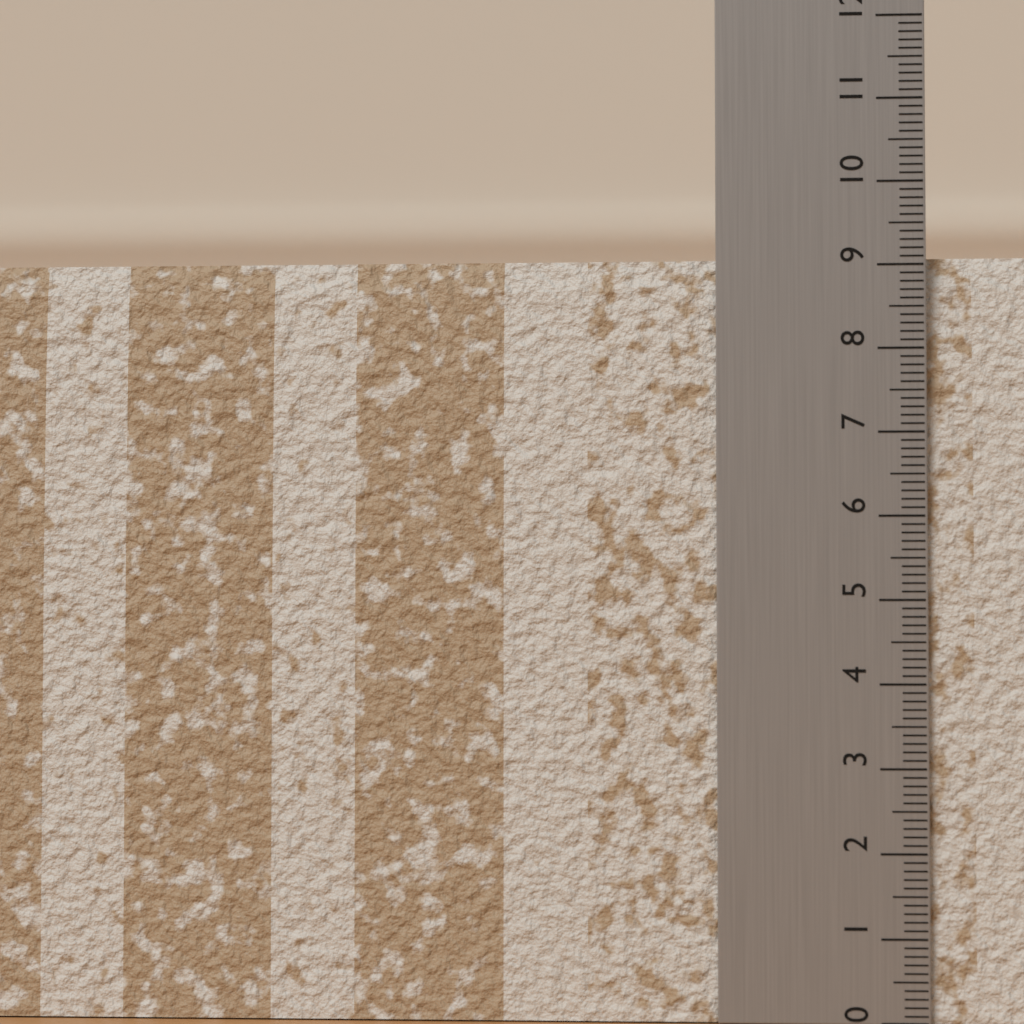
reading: 9.1 (no unit)
